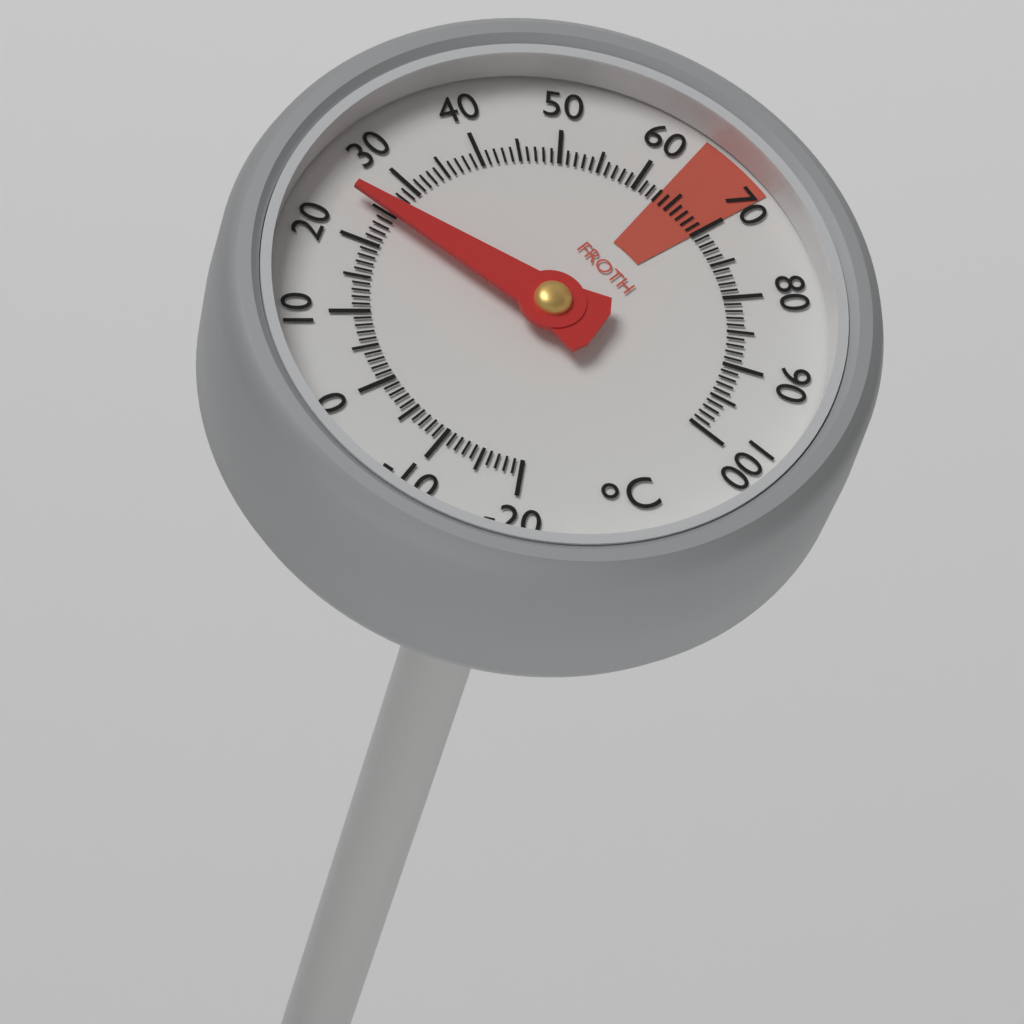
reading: 25 °C
